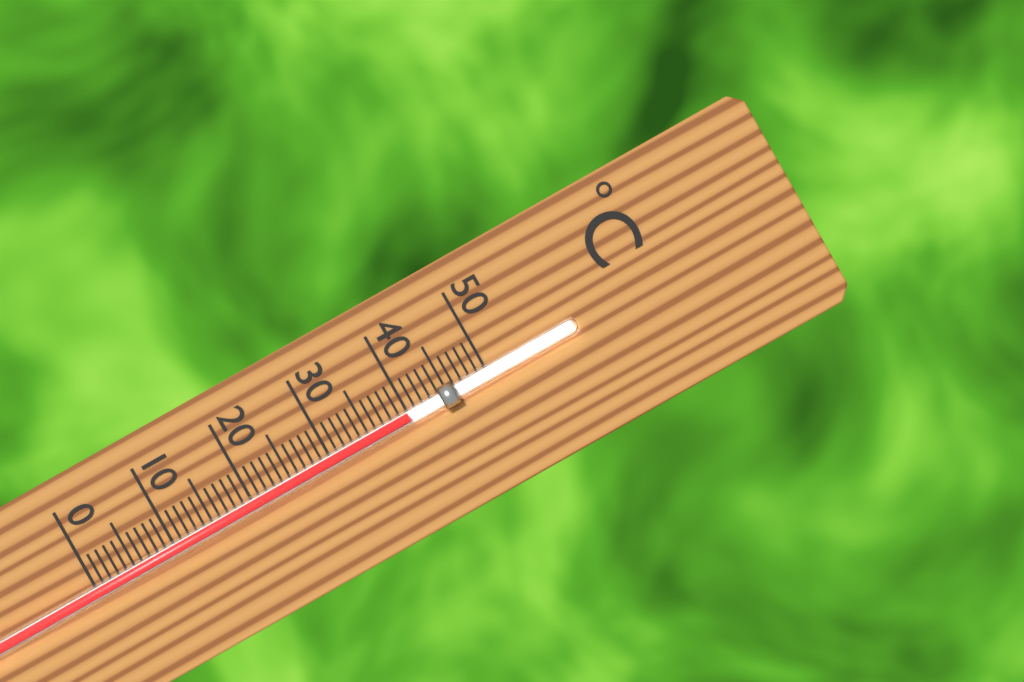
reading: 40 °C
